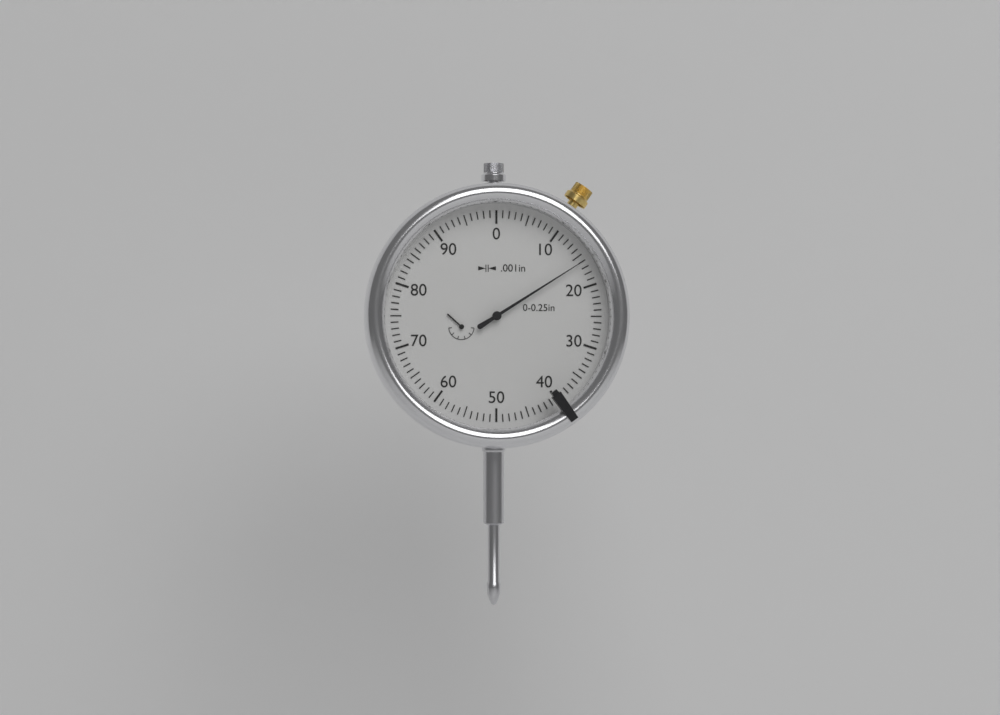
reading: 0.016 in
